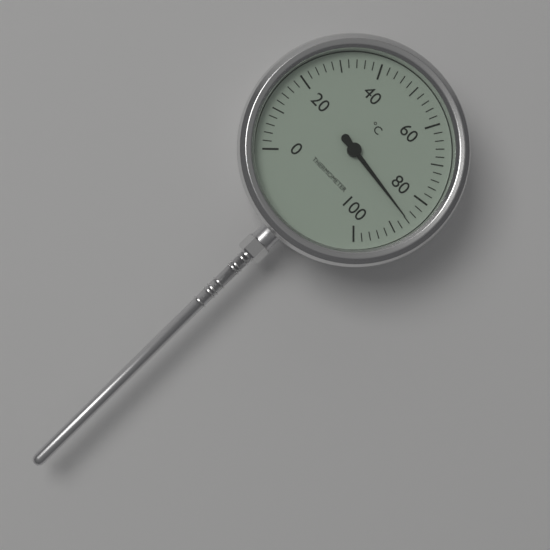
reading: 86 °C
